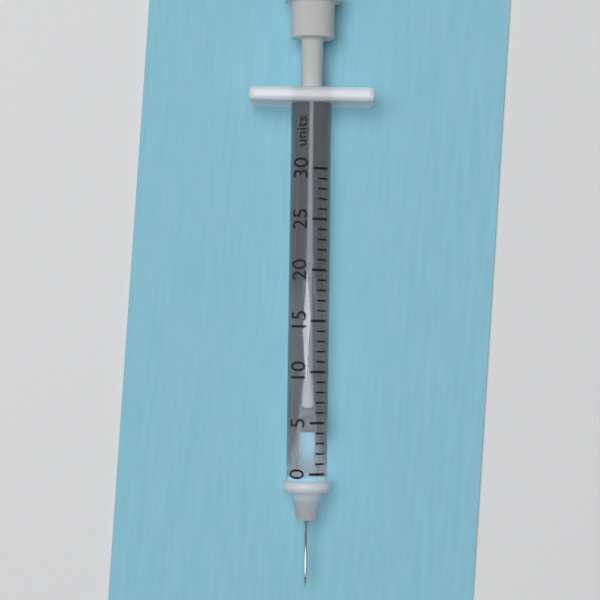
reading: 4 units
